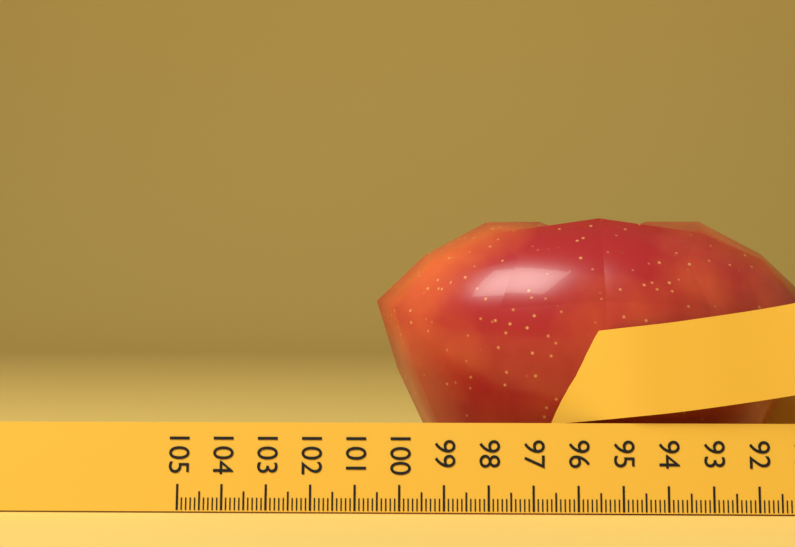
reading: 100.7 (no unit)
